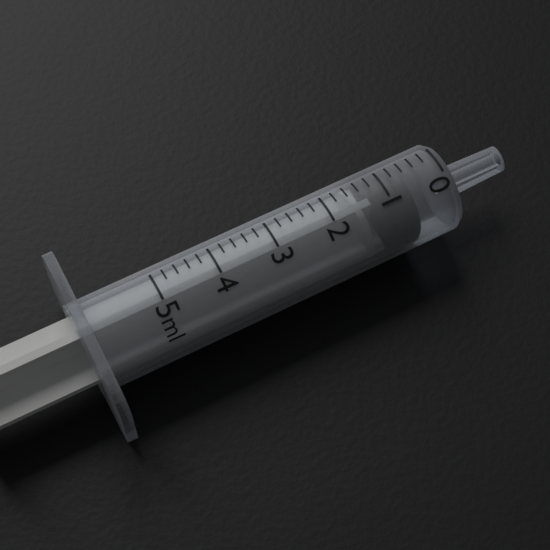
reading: 0.6 ml
